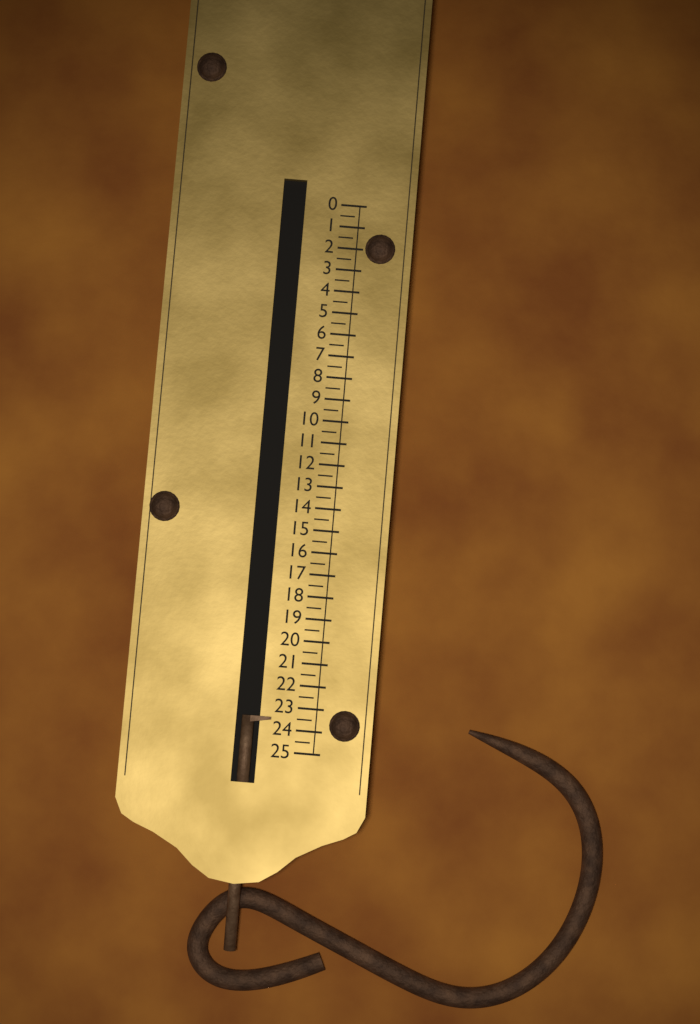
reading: 23.5 (no unit)
